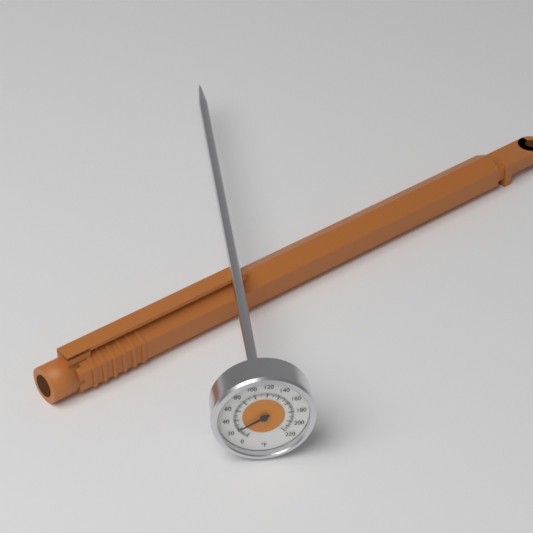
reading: 20 °F
